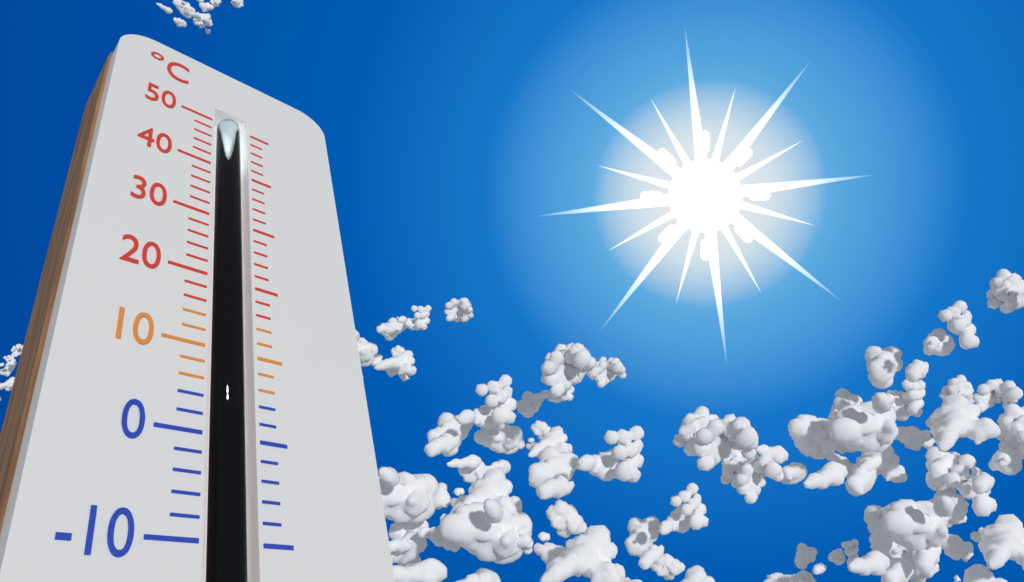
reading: 43 °C
